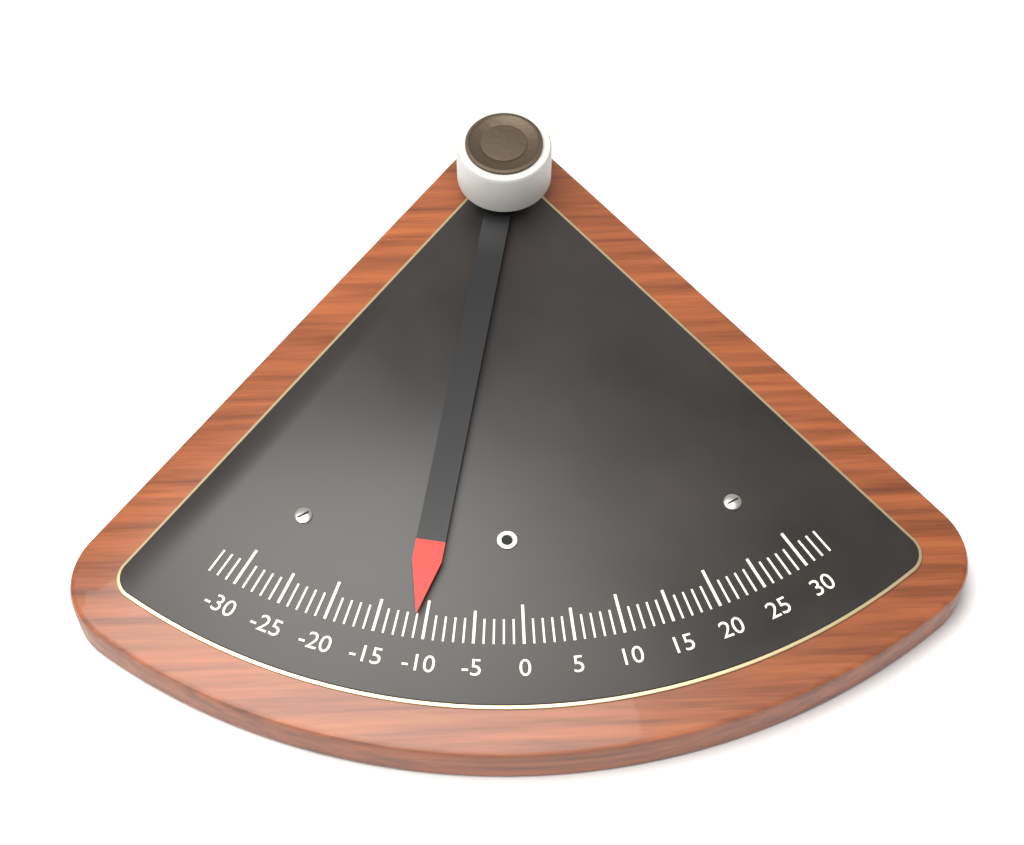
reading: -11 (no unit)
